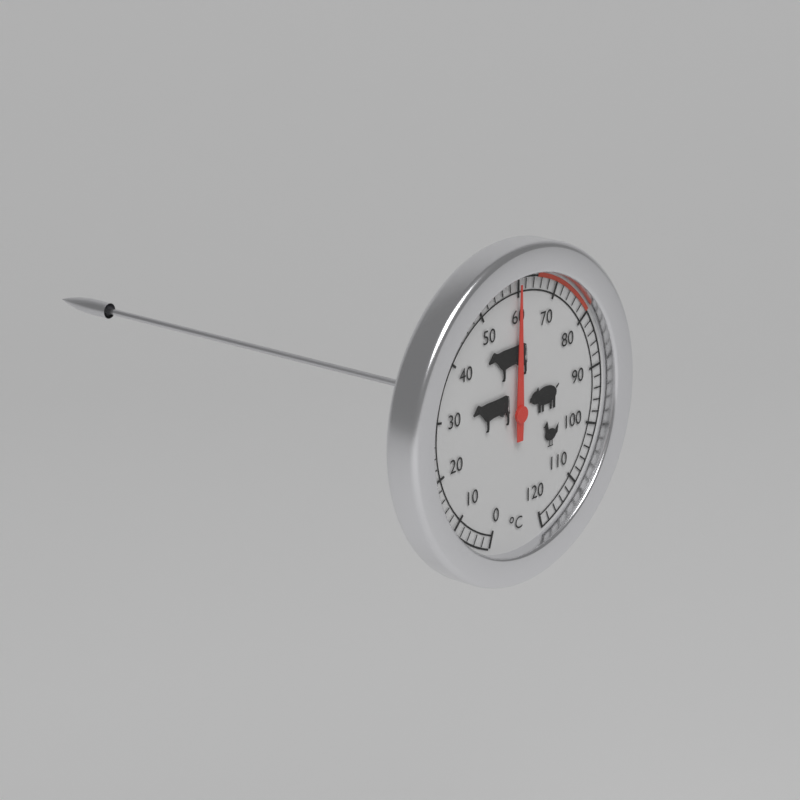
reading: 60 °C
